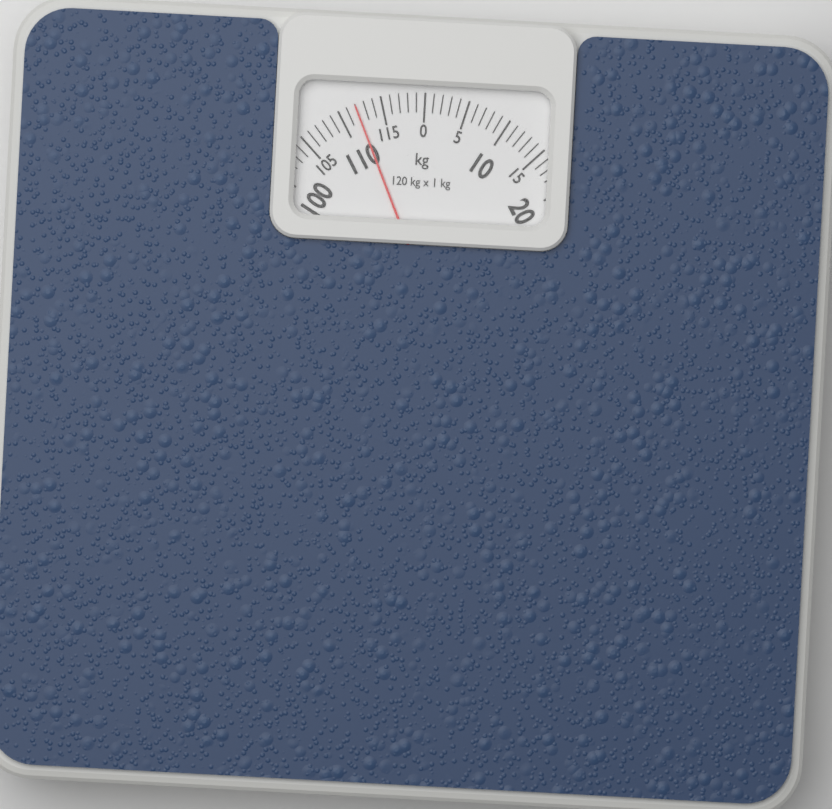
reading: 112 kg
